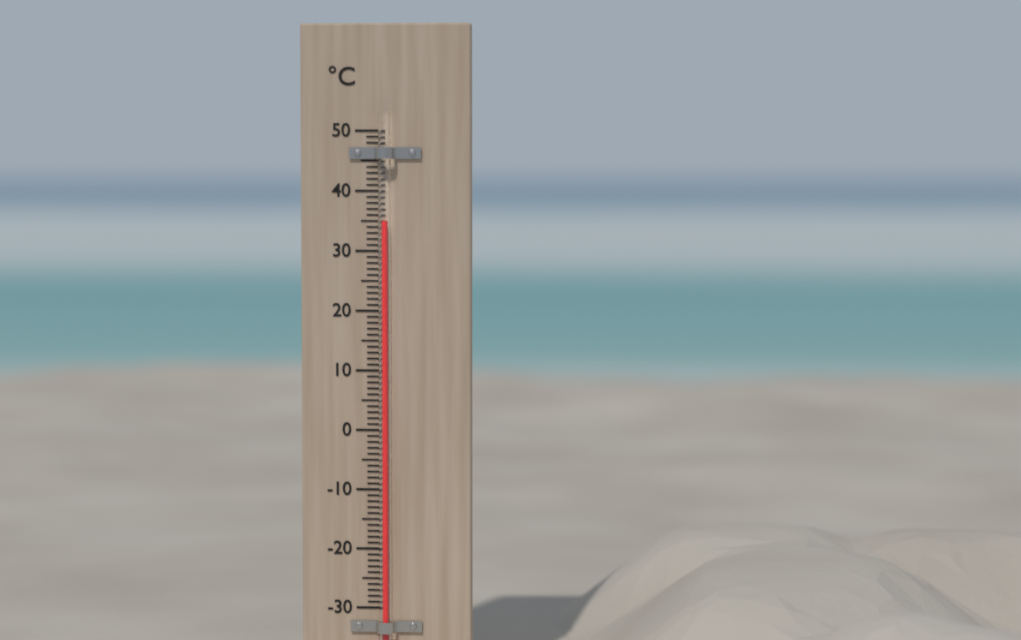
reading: 35 °C
